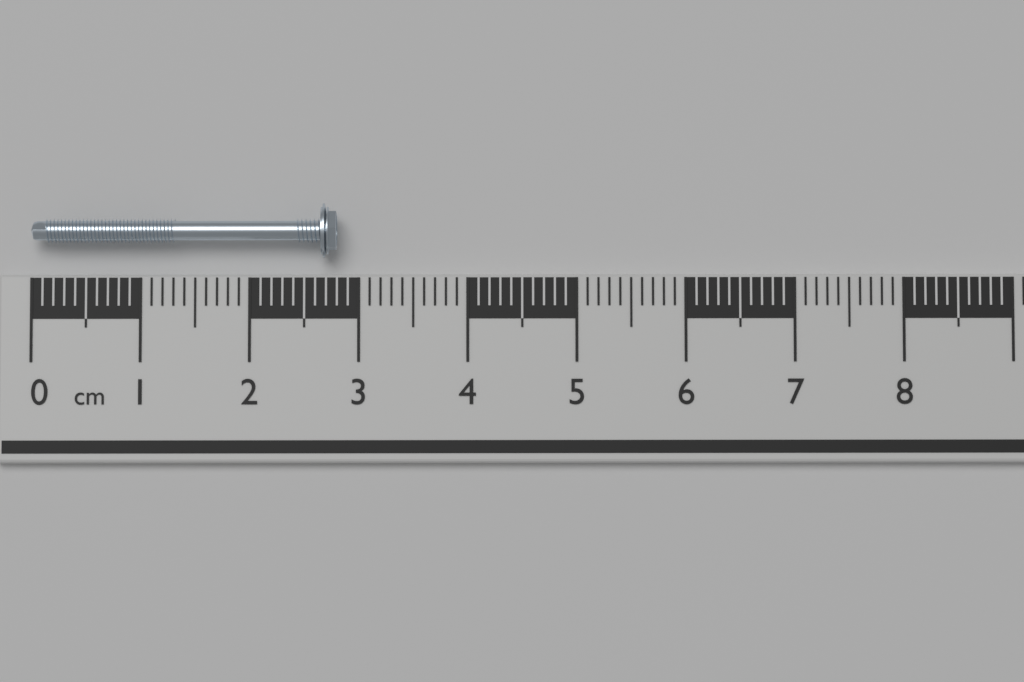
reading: 2.8 cm
